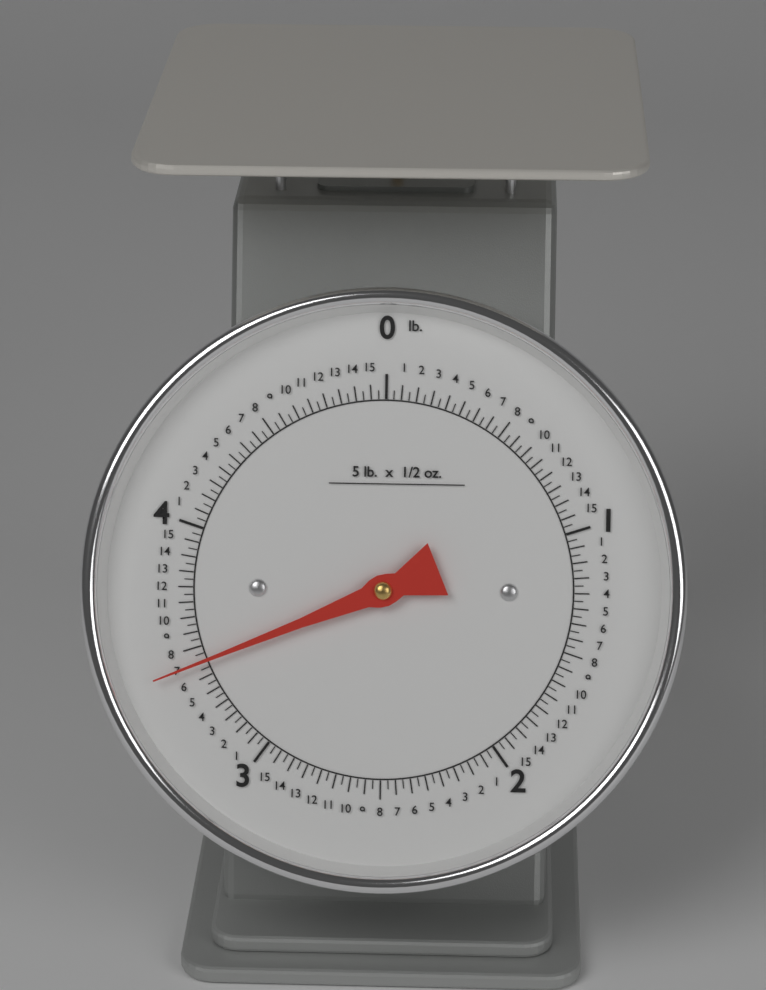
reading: 3.43750 lb
